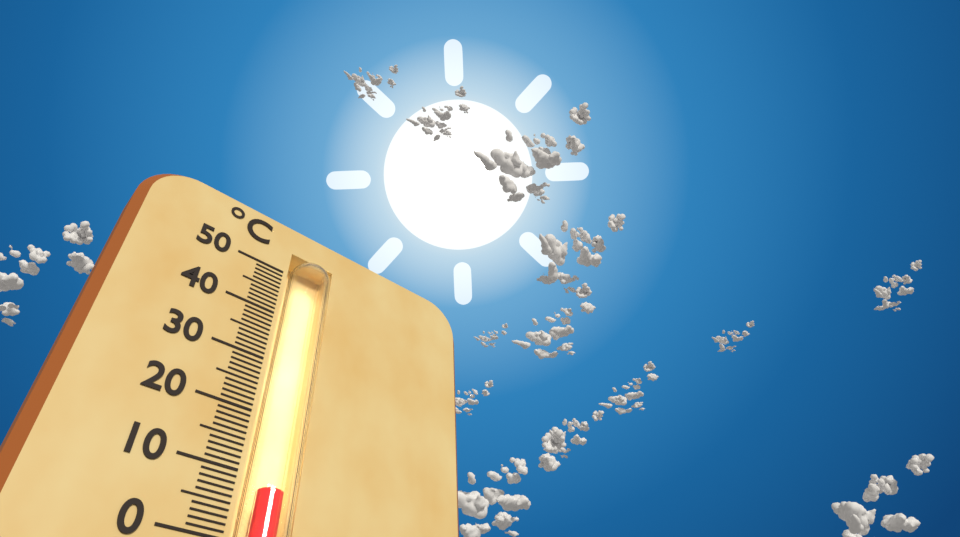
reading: 8 °C
